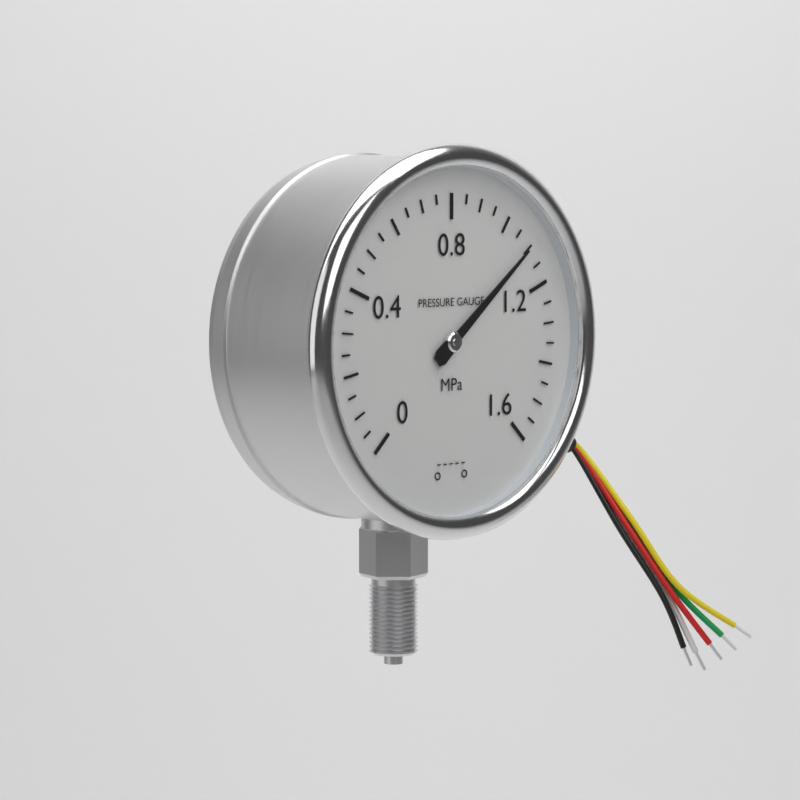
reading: 1.10 MPa
